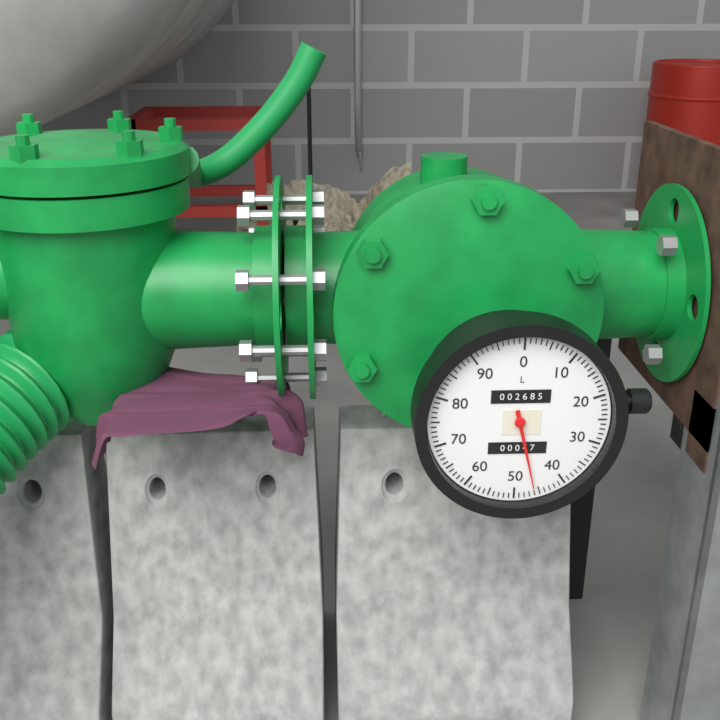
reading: 46 L
